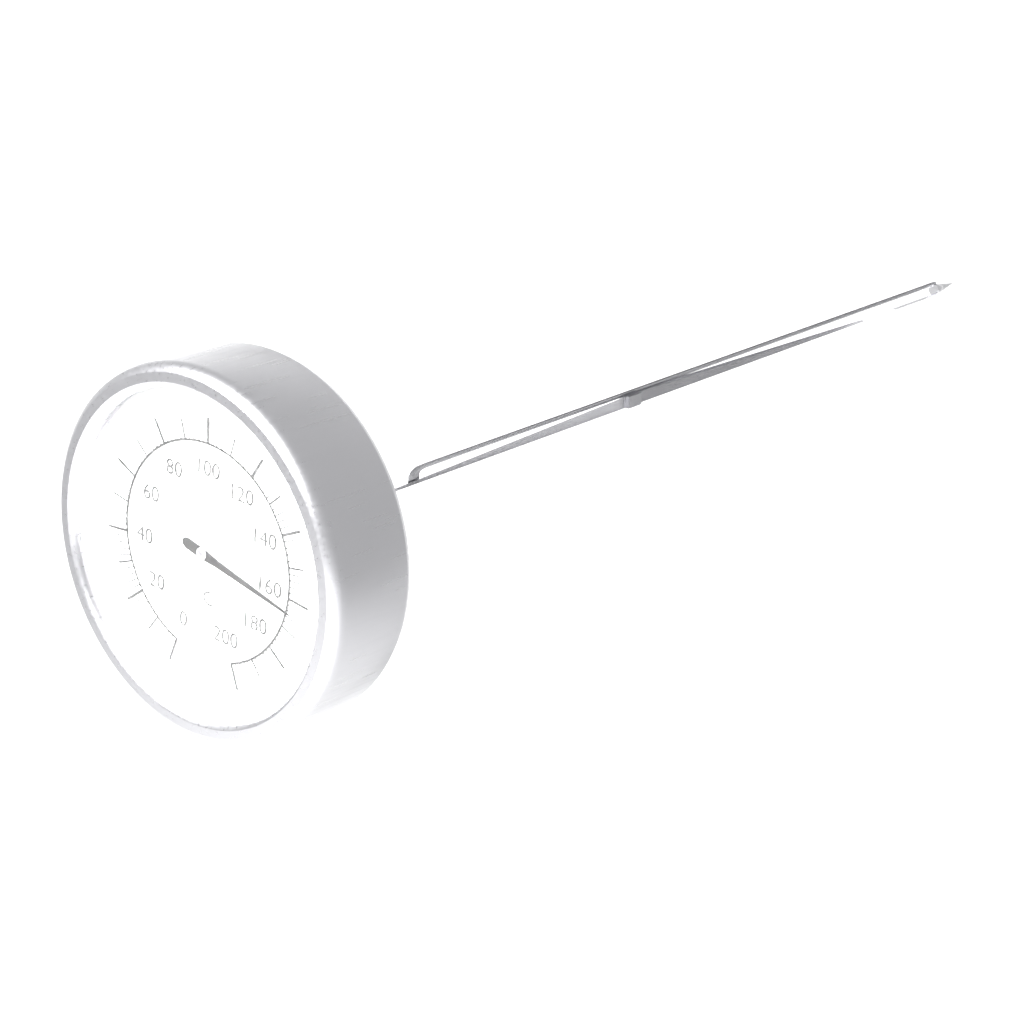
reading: 164 °C
